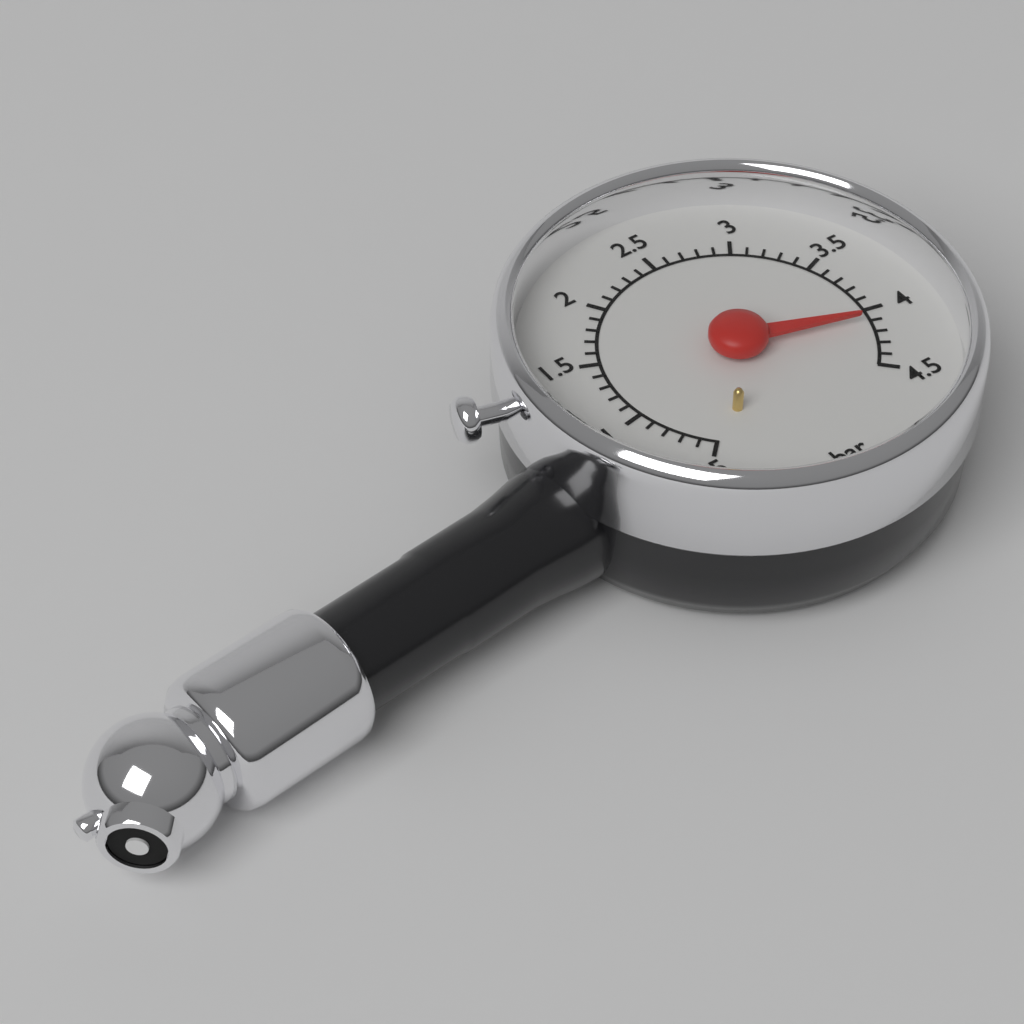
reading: 4.1 bar
